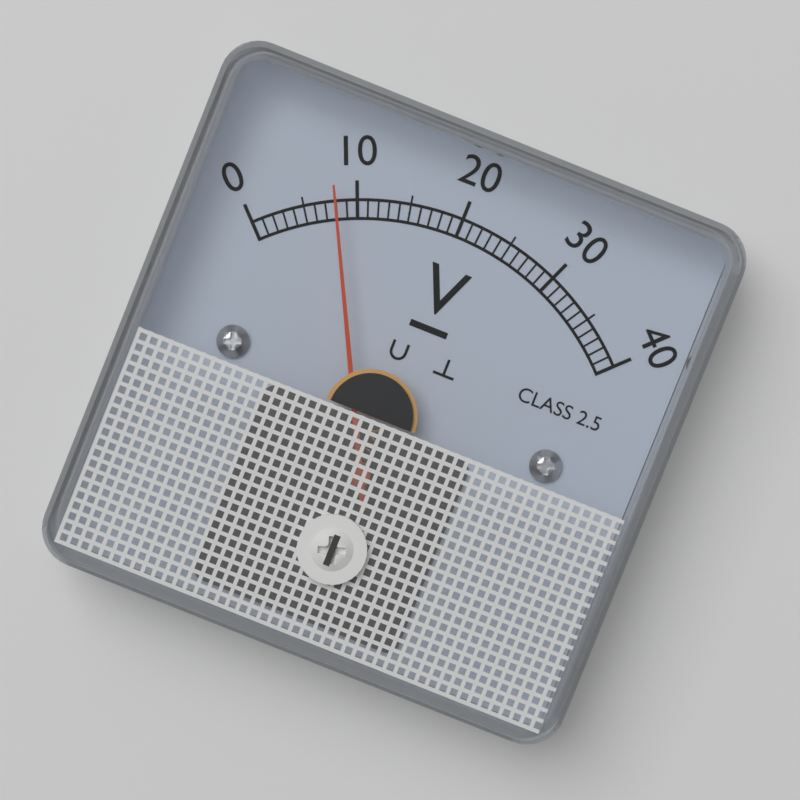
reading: 8 V
